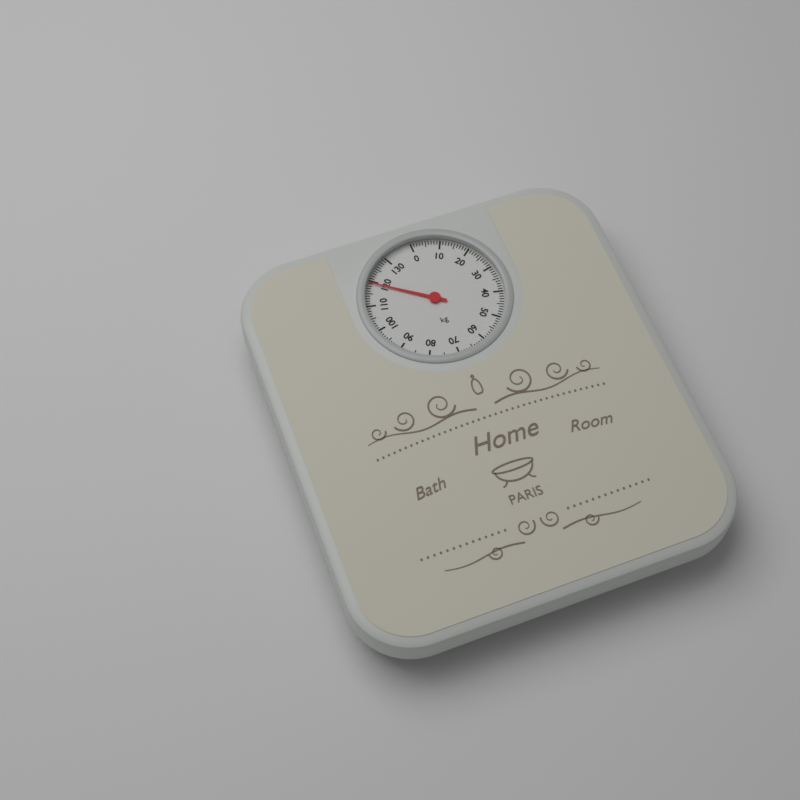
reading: 119 kg
